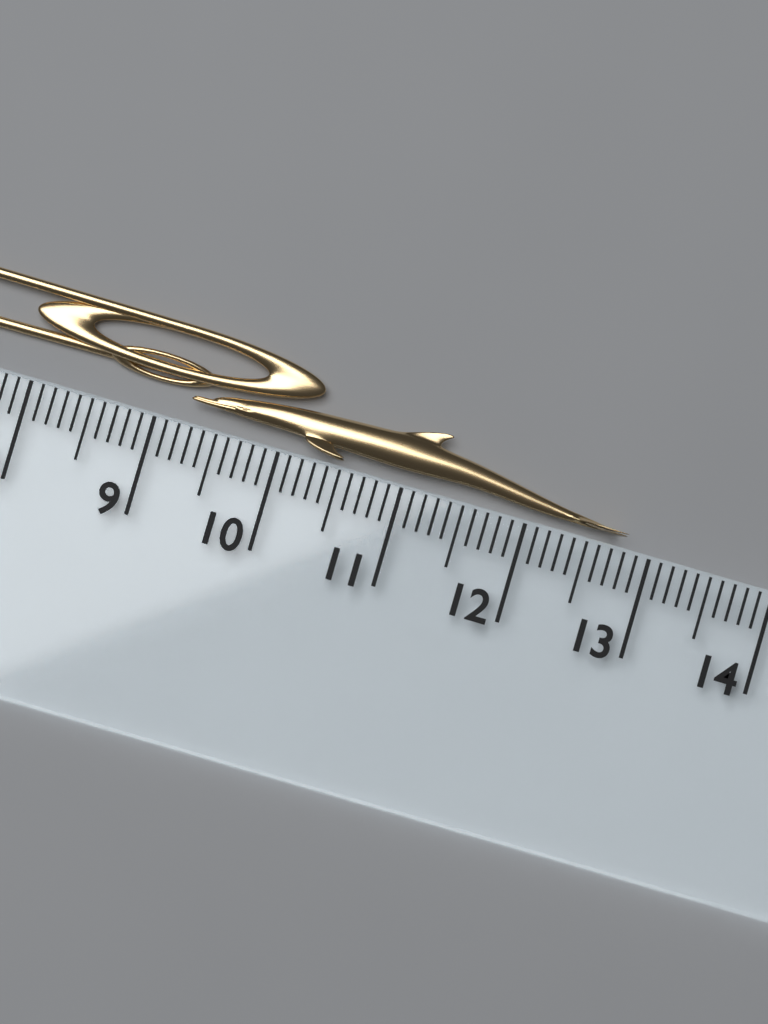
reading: 12.8 cm
